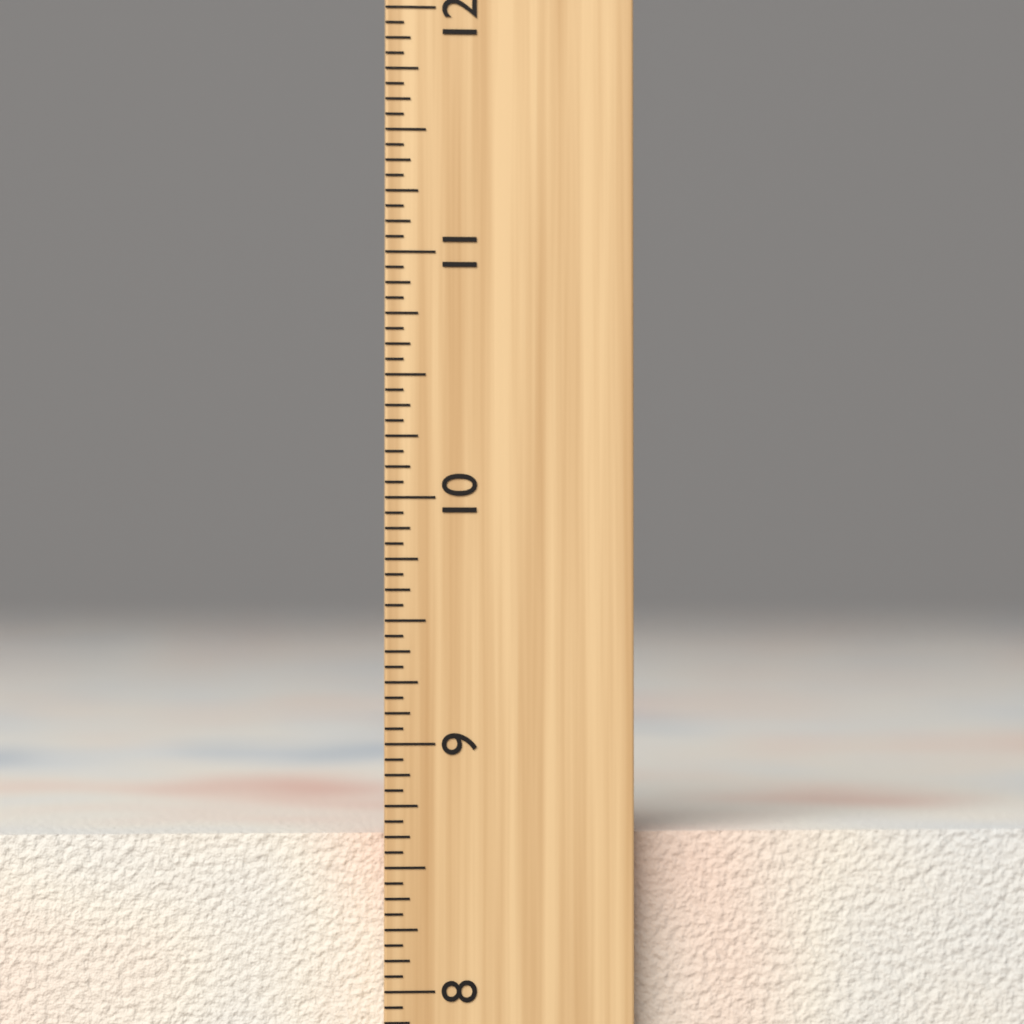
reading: 8.6250 inch
